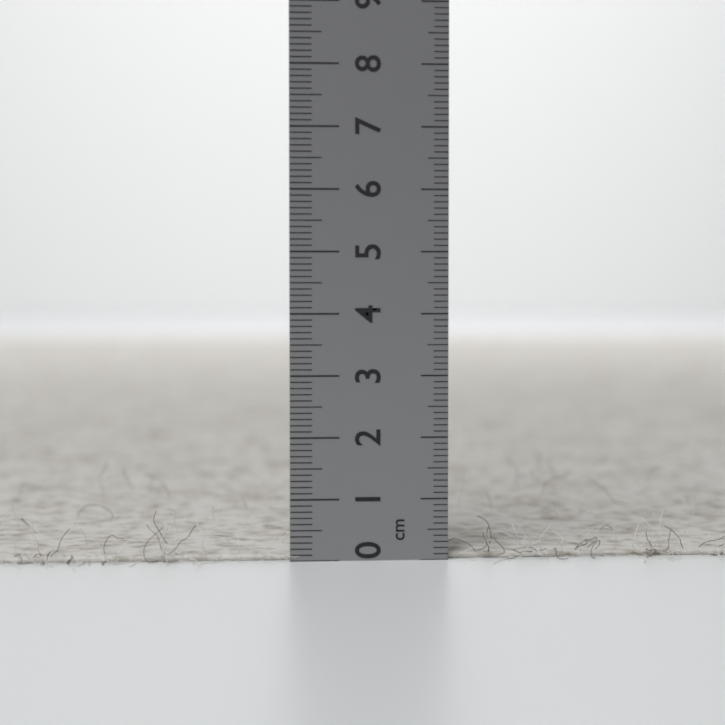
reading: 0.1 cm
